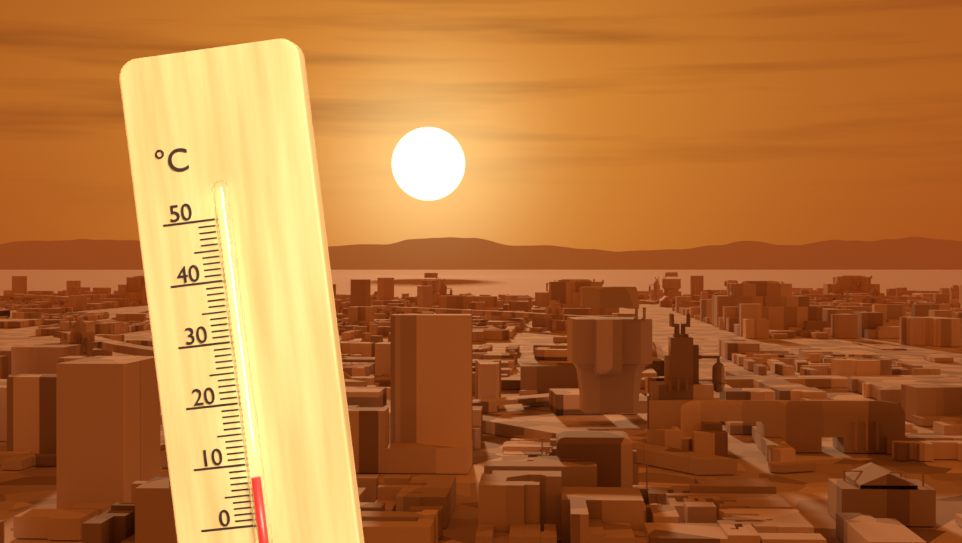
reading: 8 °C
